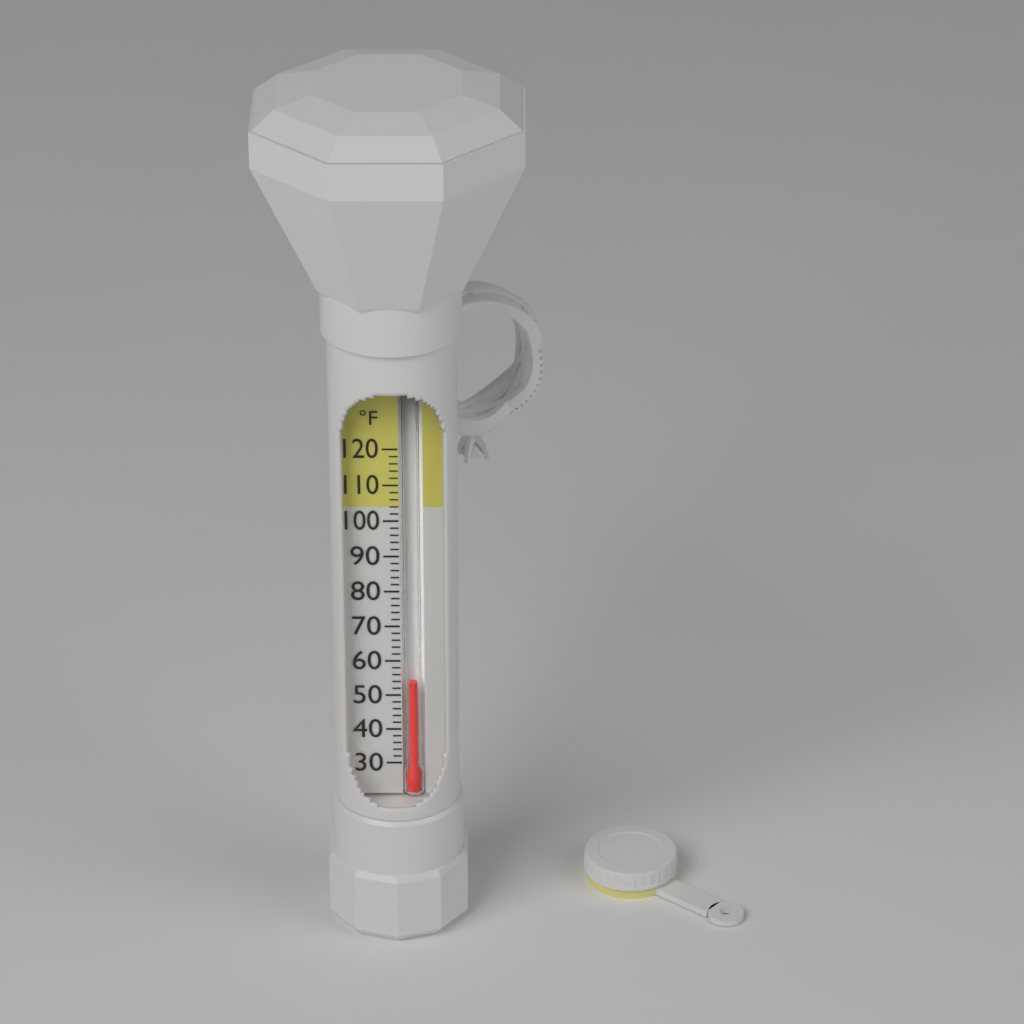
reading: 54 °F
